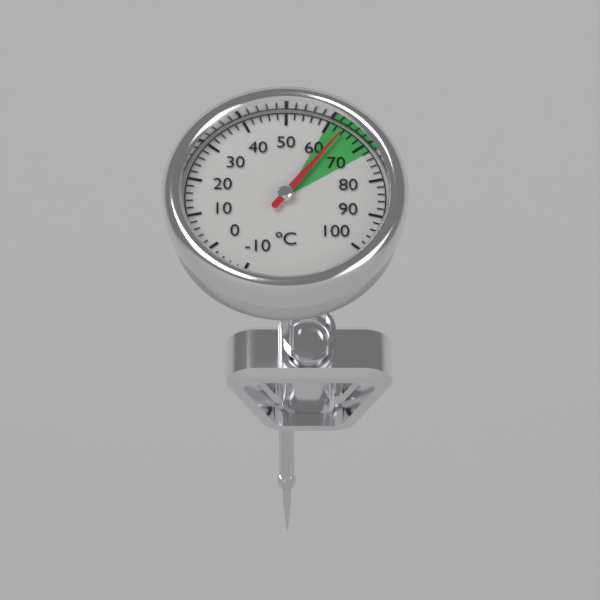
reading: 64 °C
